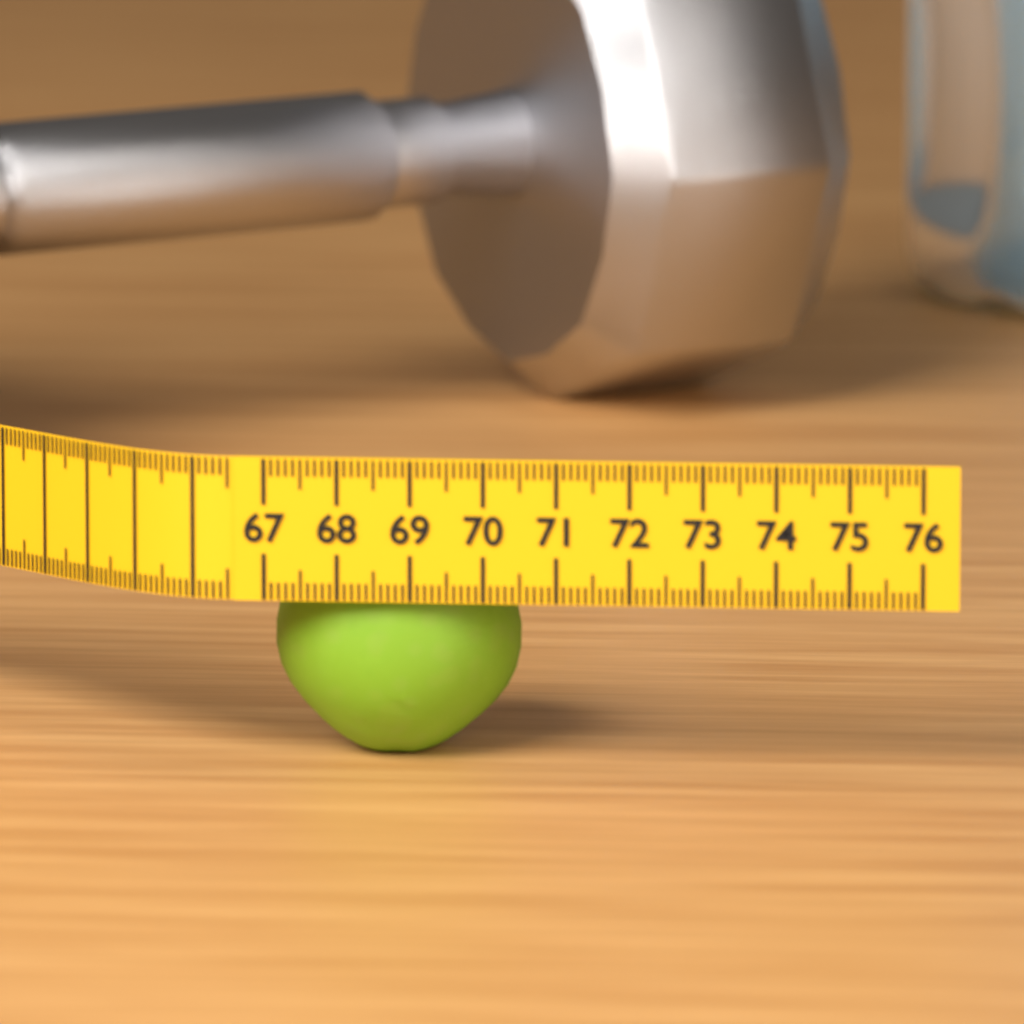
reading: 70.4 (no unit)
